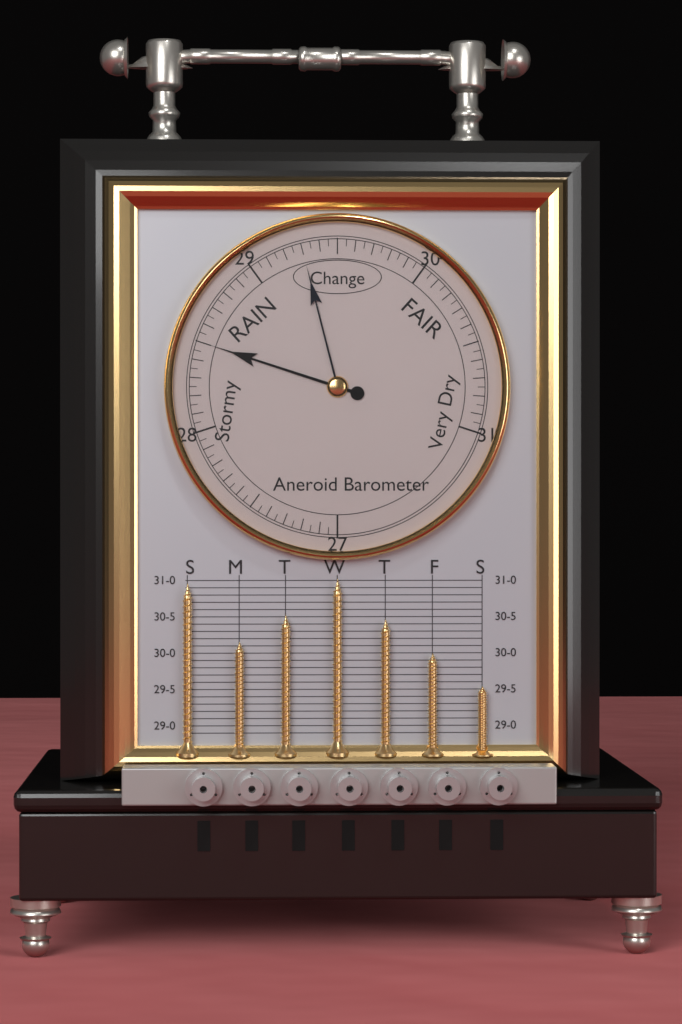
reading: 28.50 (no unit)
